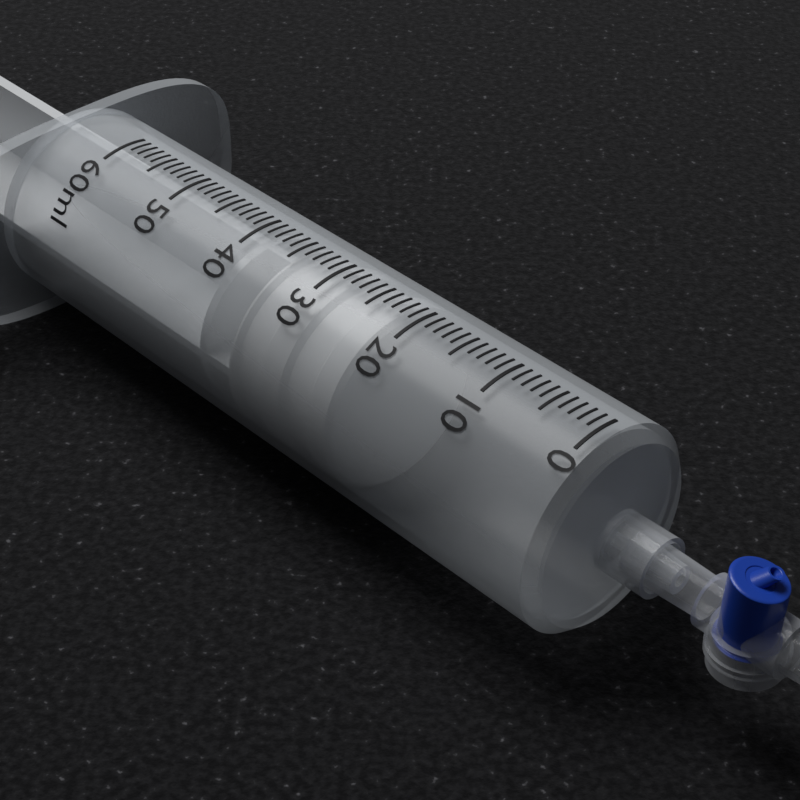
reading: 22 ml
